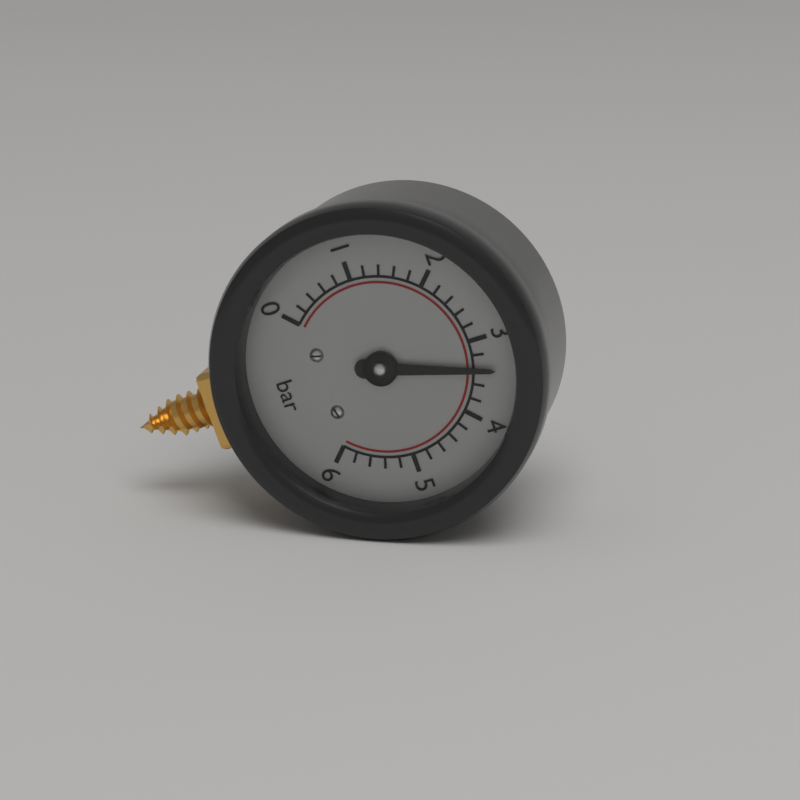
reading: 3.4 bar
